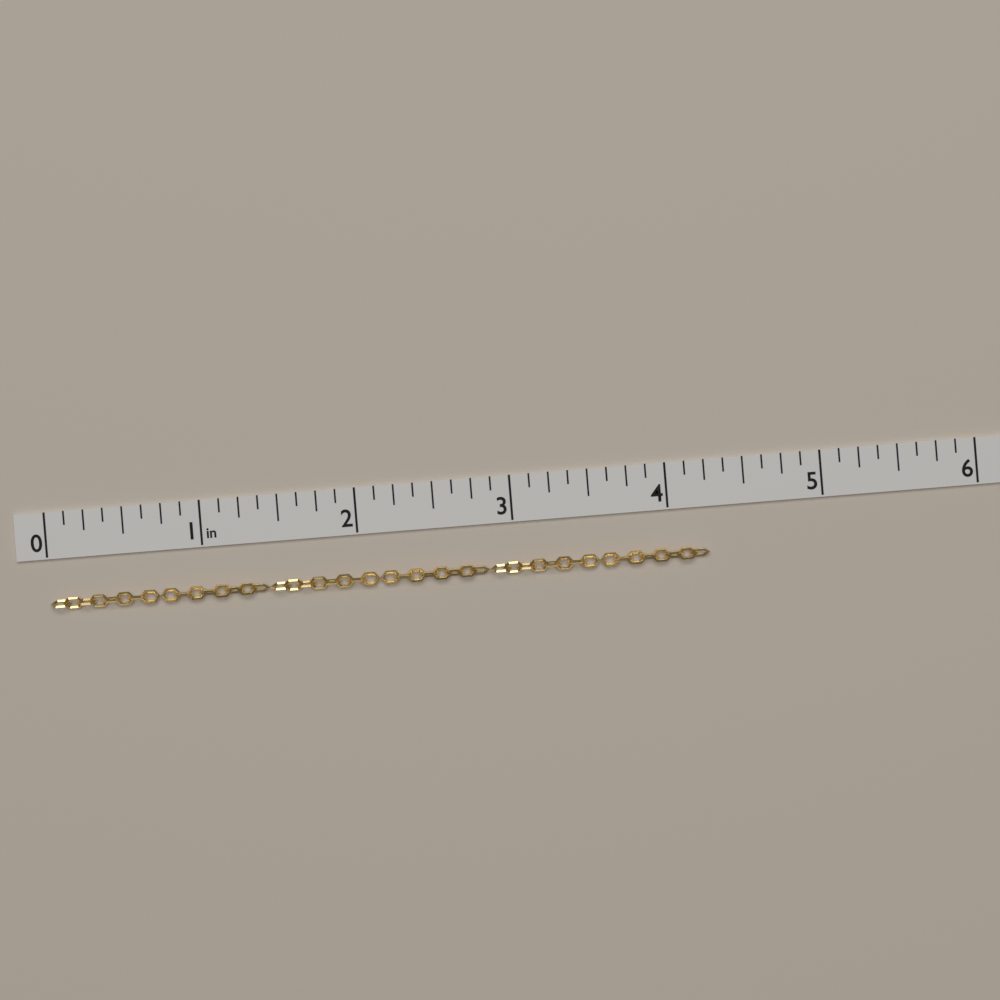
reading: 4.250 in
